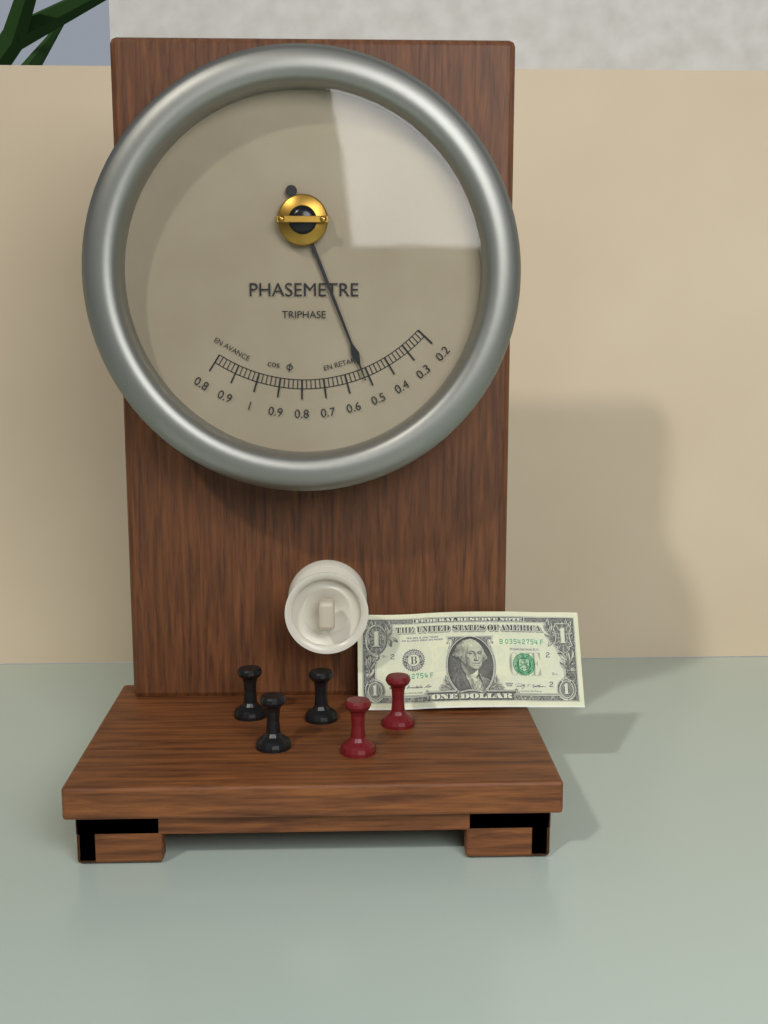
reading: 0.52 cos φ
